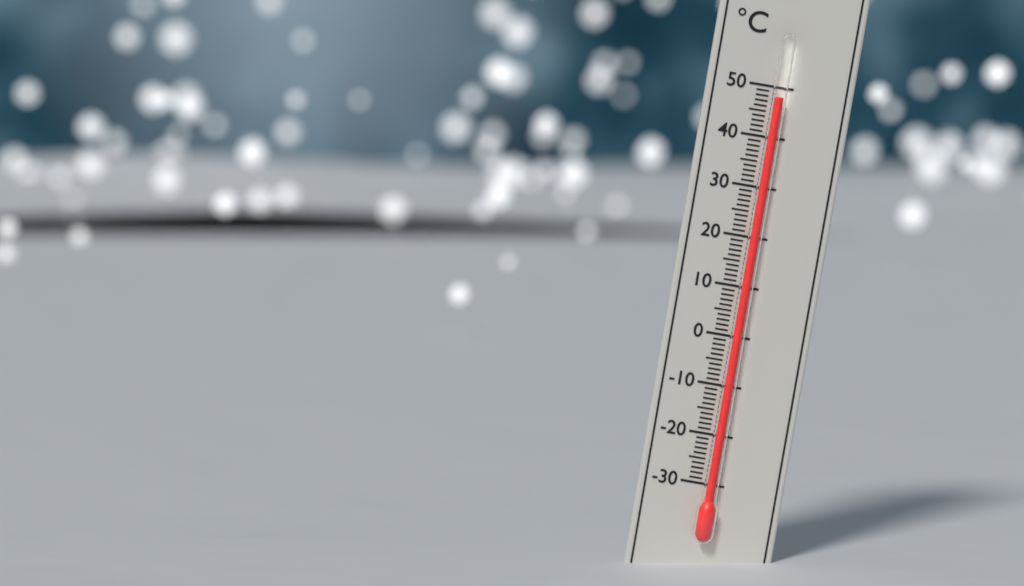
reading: 48 °C
